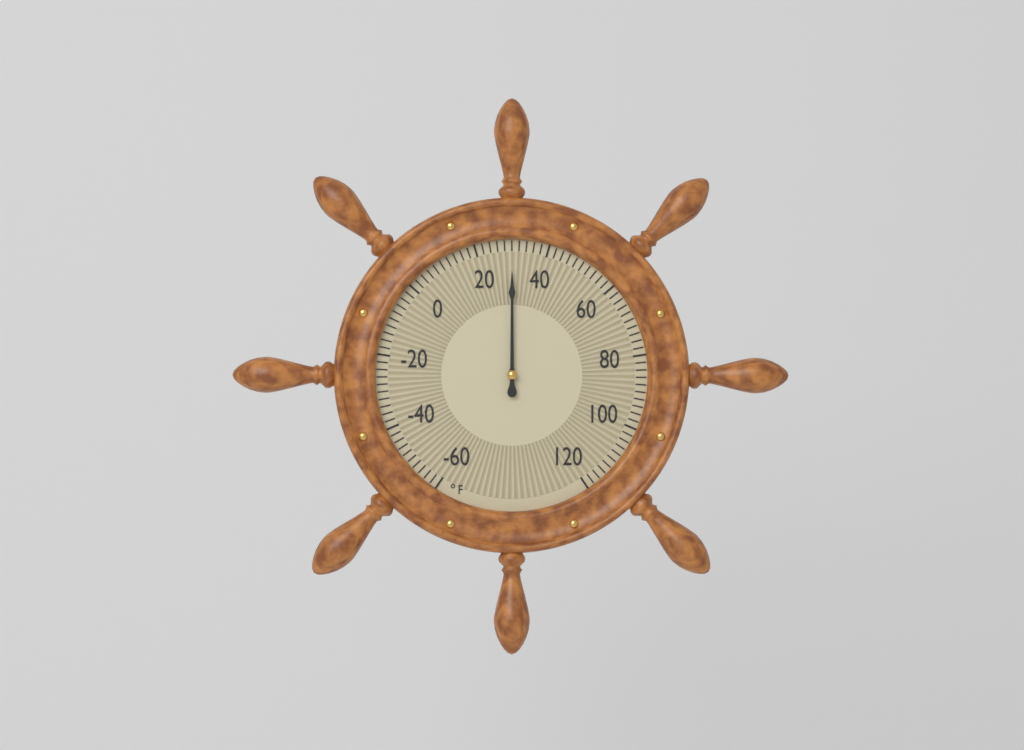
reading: 30 °F
